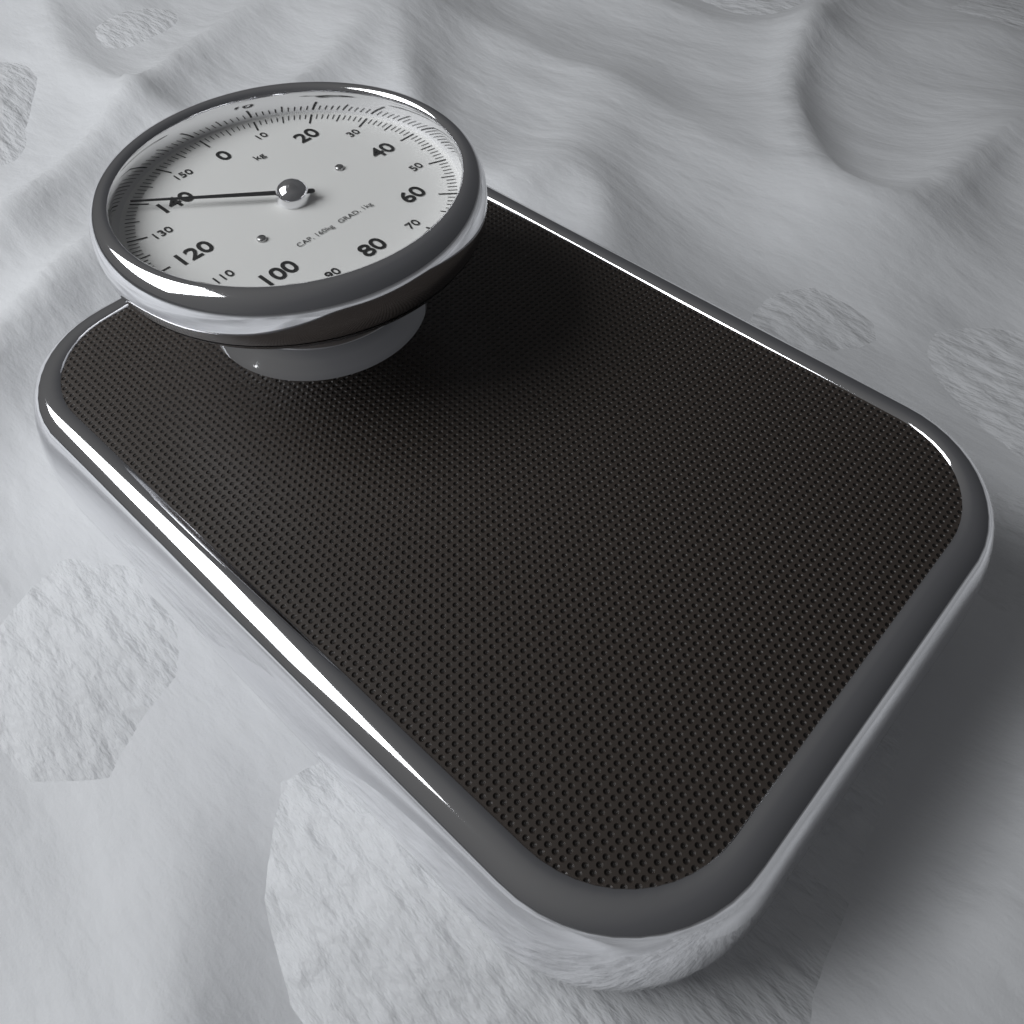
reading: 139 kg
